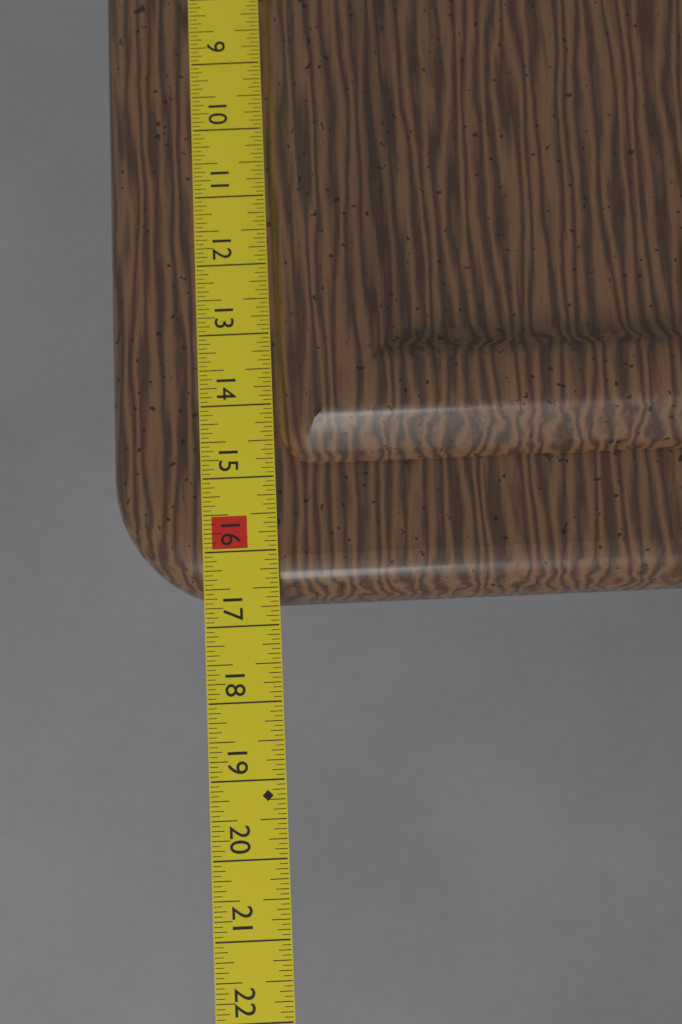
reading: 16.6250 in
